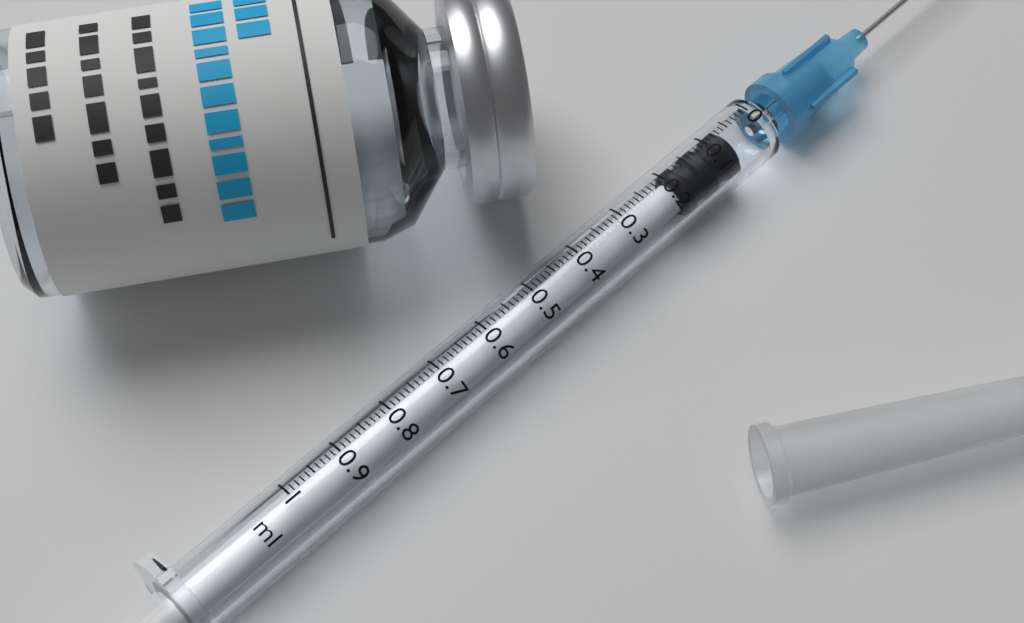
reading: 0.06 ml
